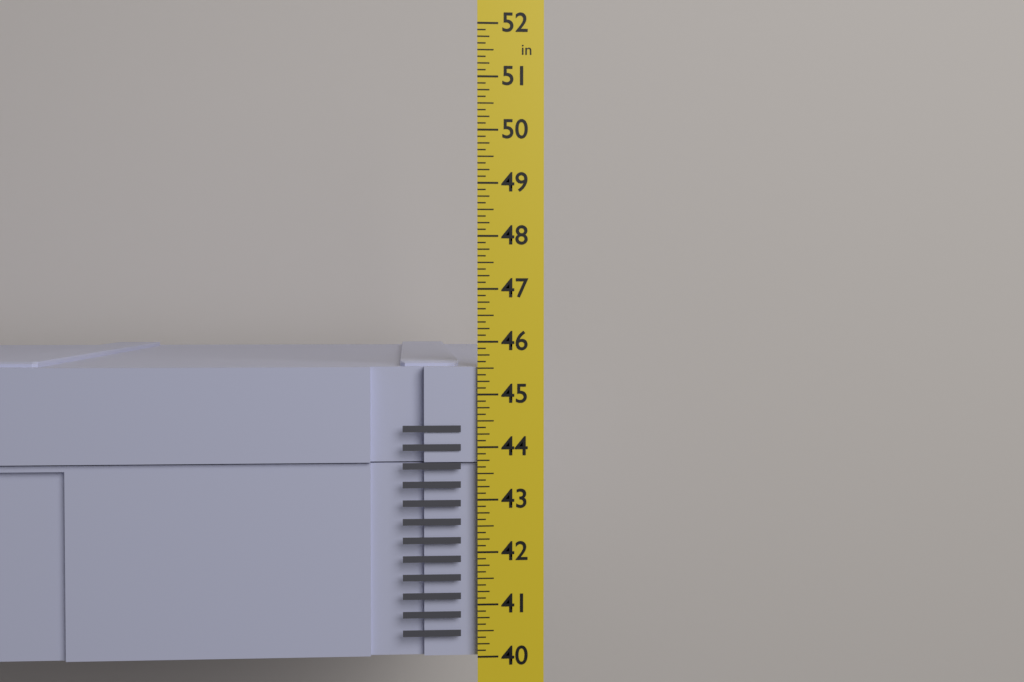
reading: 45.625 in
